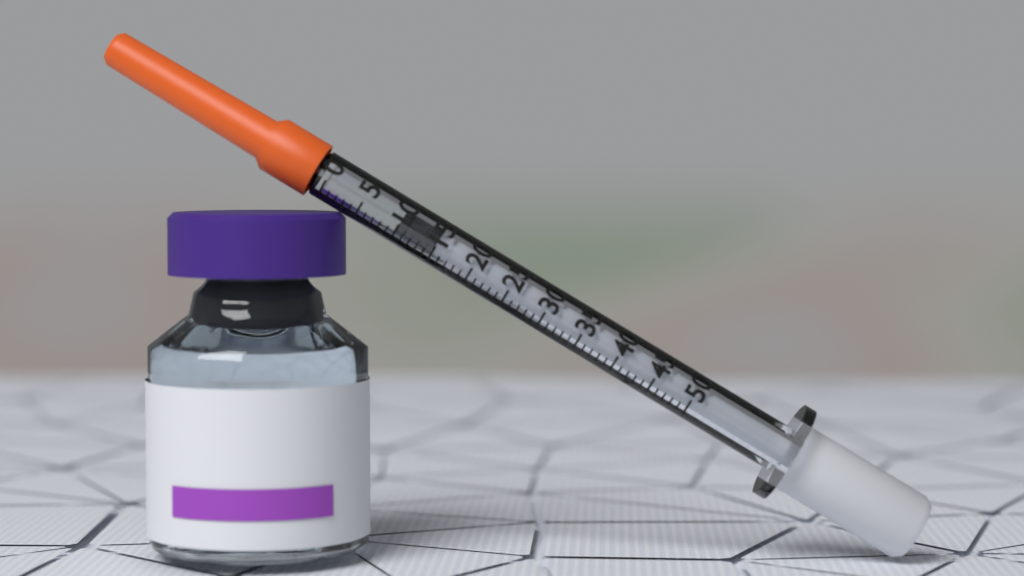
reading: 10 (no unit)
